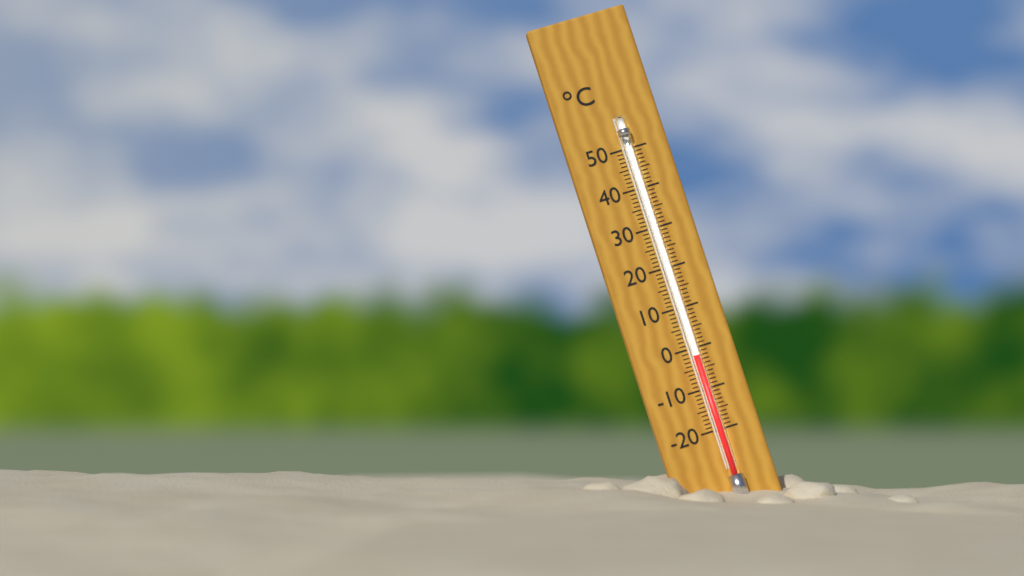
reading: -2 °C
